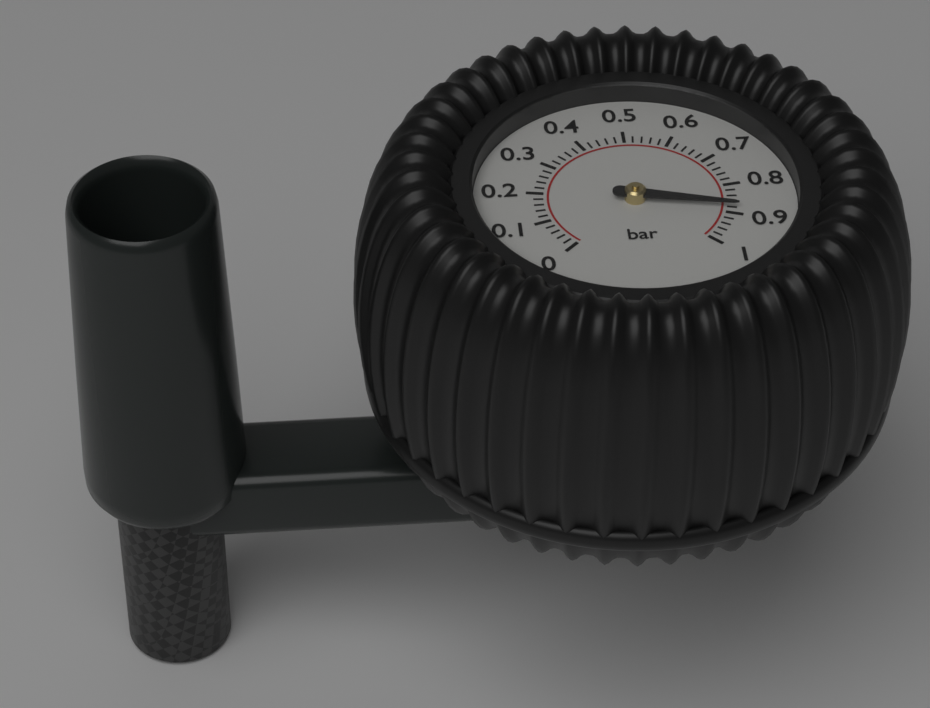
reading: 0.88 bar
